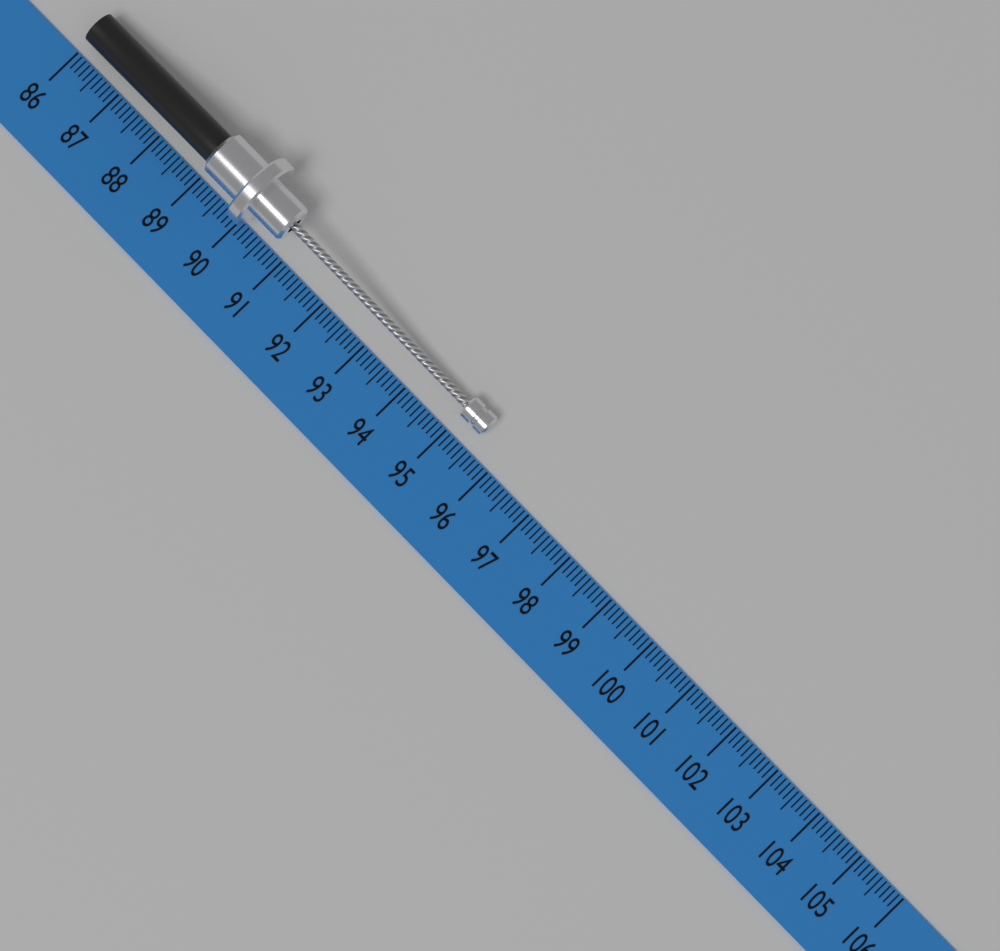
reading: 95.5 (no unit)
